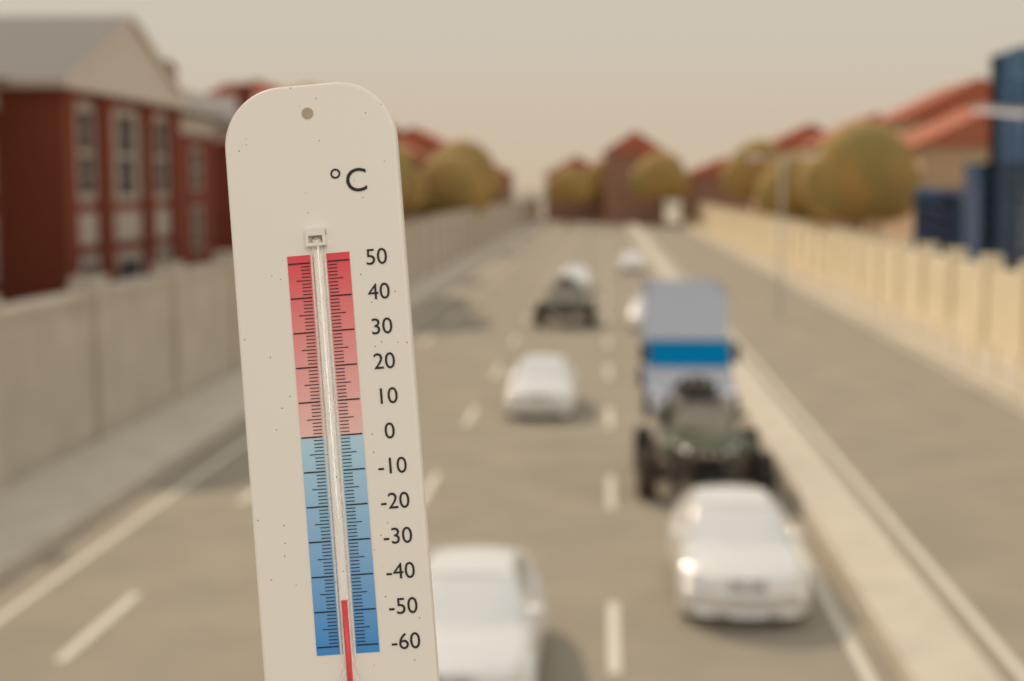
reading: -47 °C
